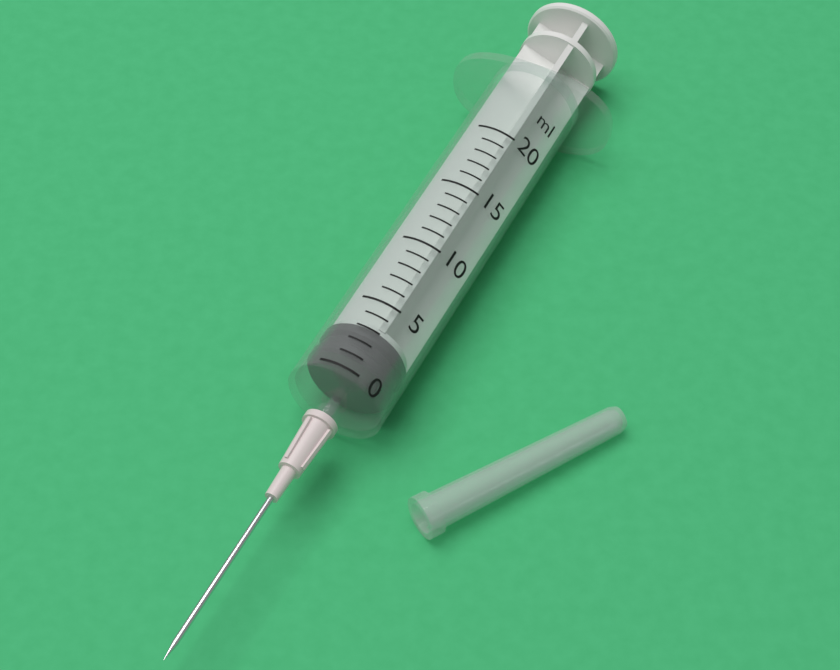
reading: 1 ml
